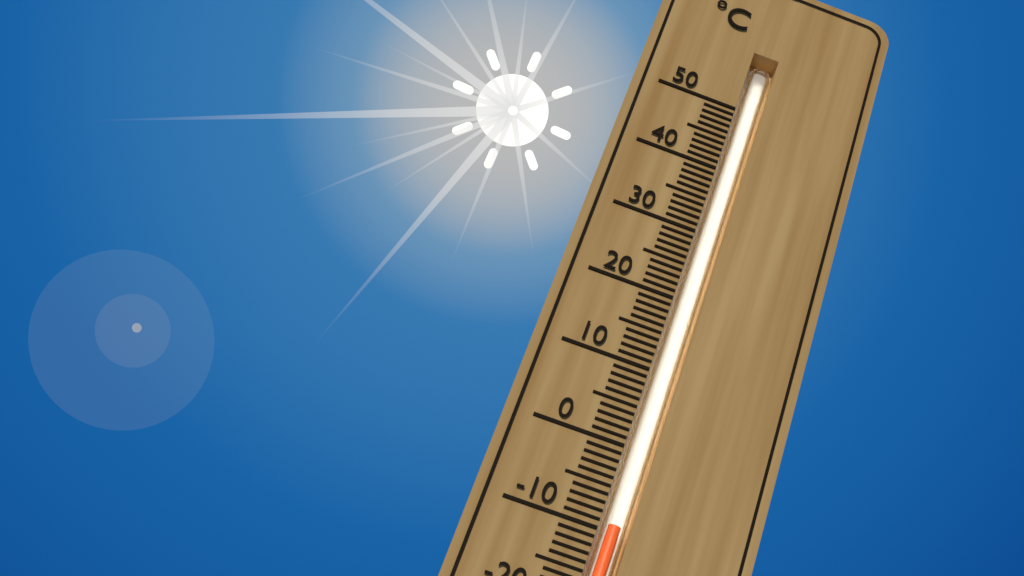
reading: -9 °C
